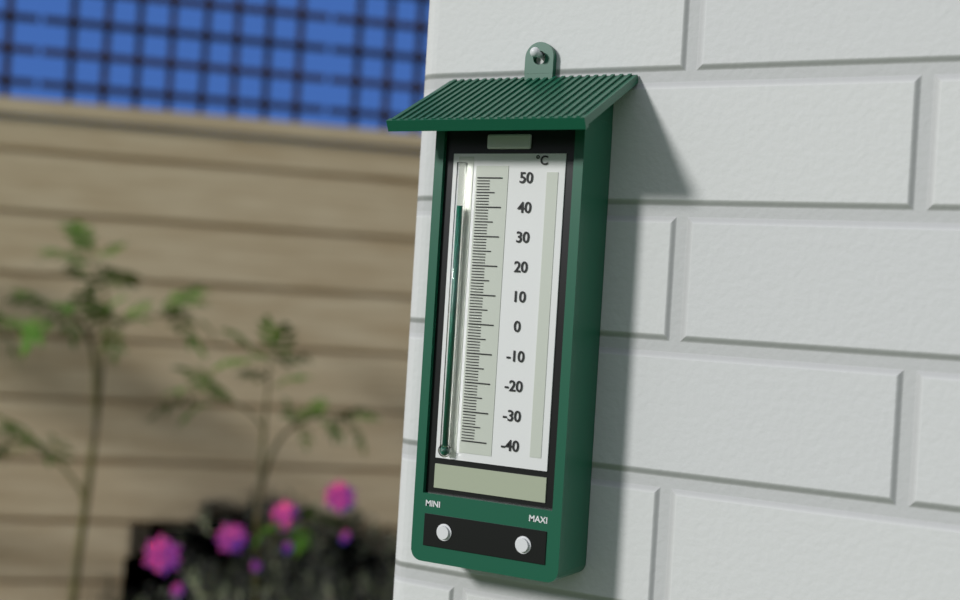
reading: 40 °C
